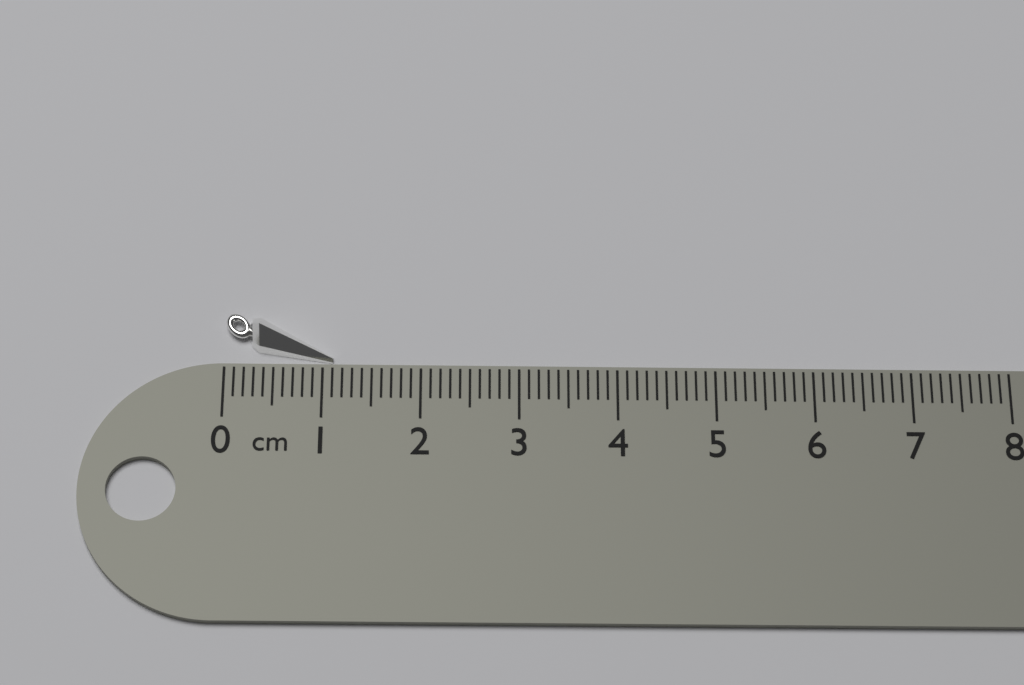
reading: 1.1 cm
